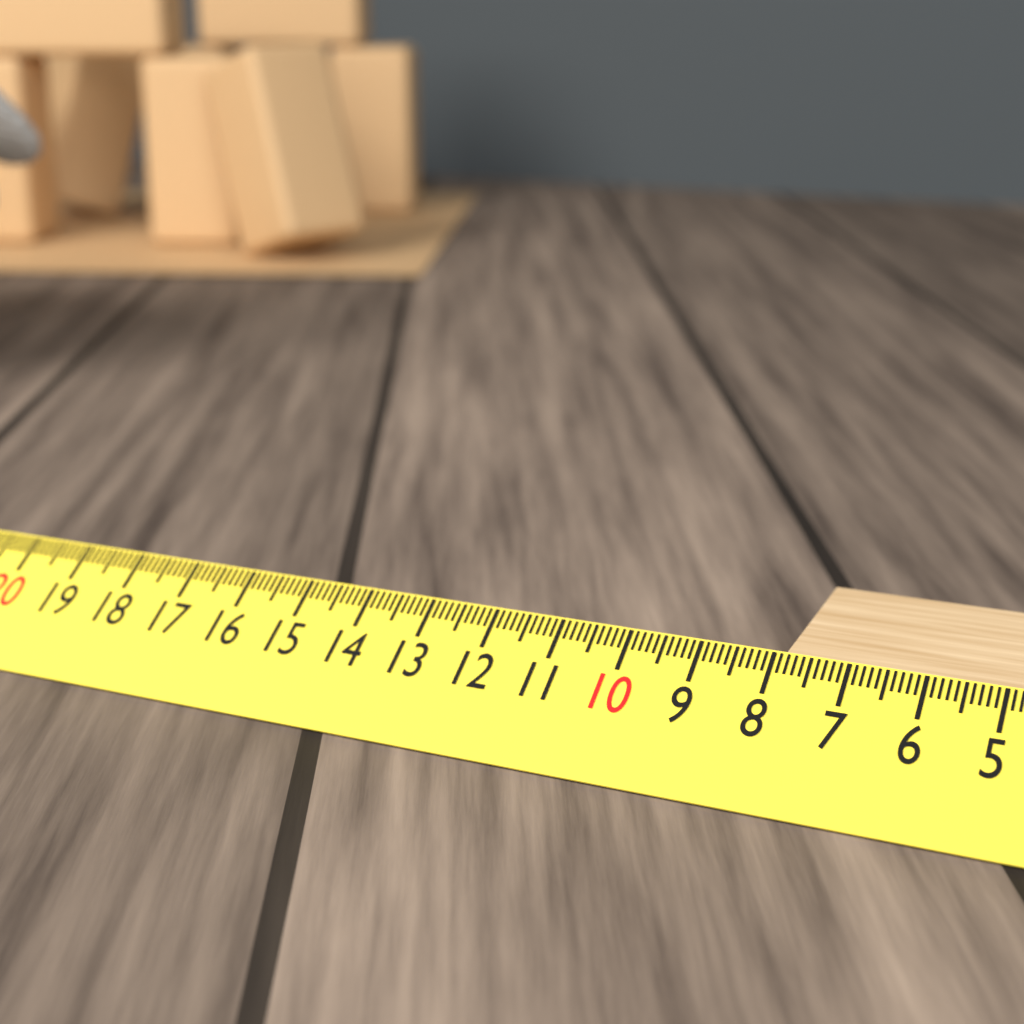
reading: 7.9 cm
